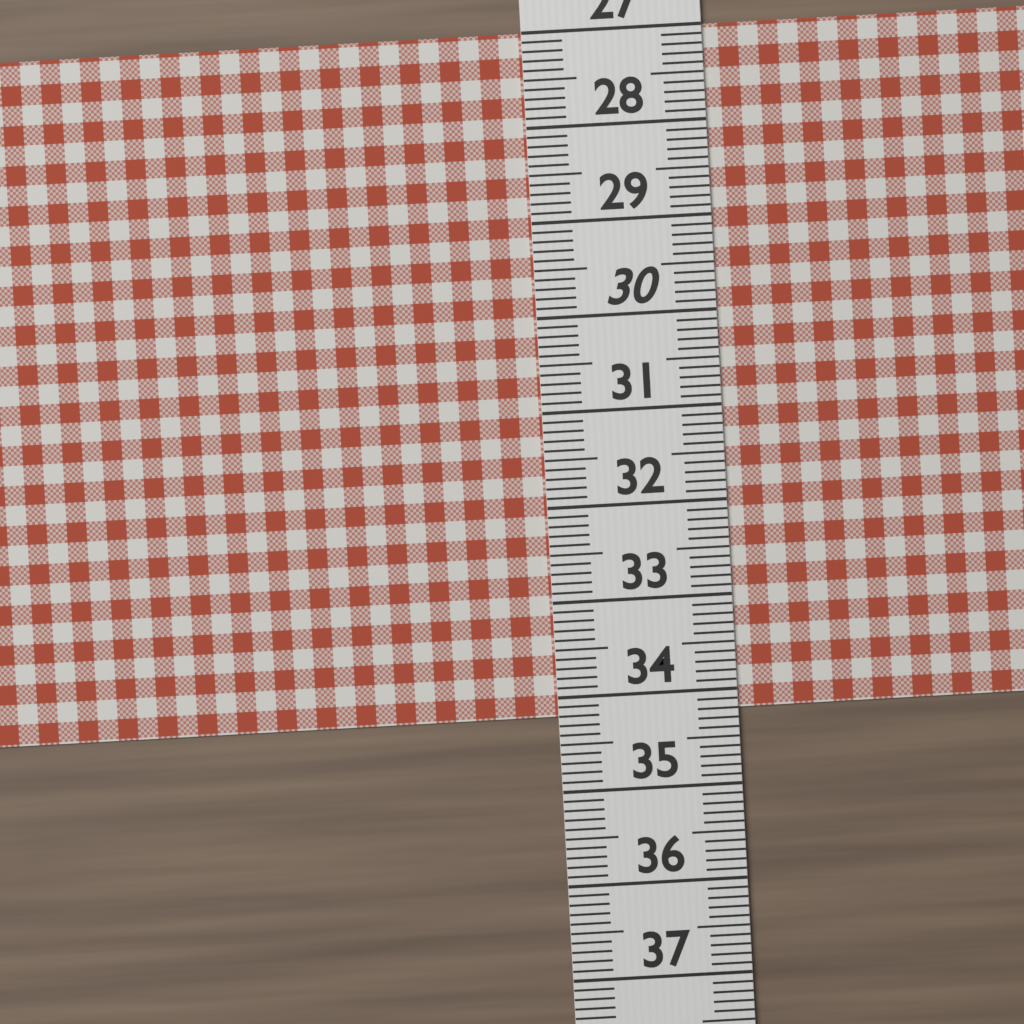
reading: 34.2 (no unit)
